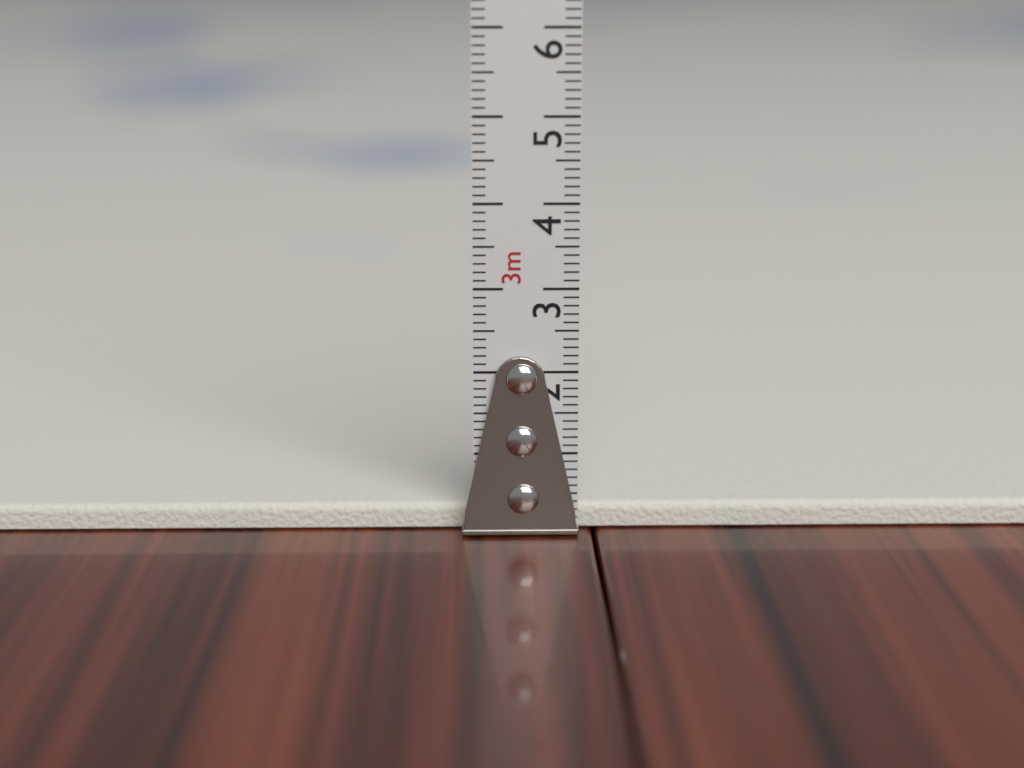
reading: 0.3 cm
